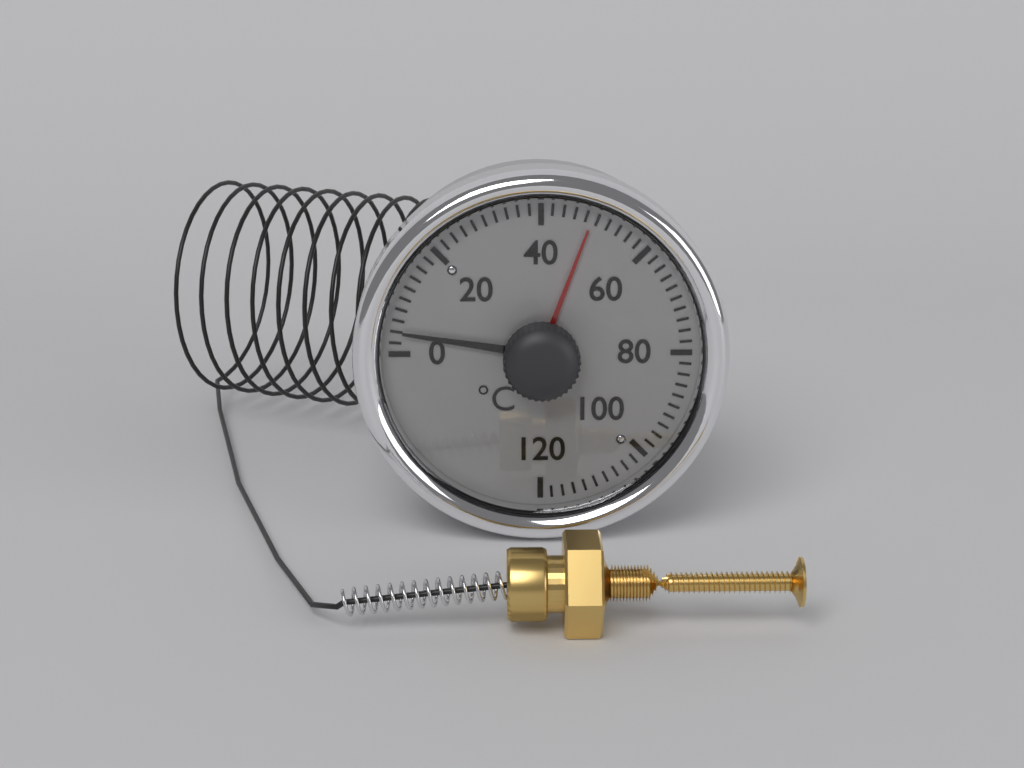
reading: 4 °C
